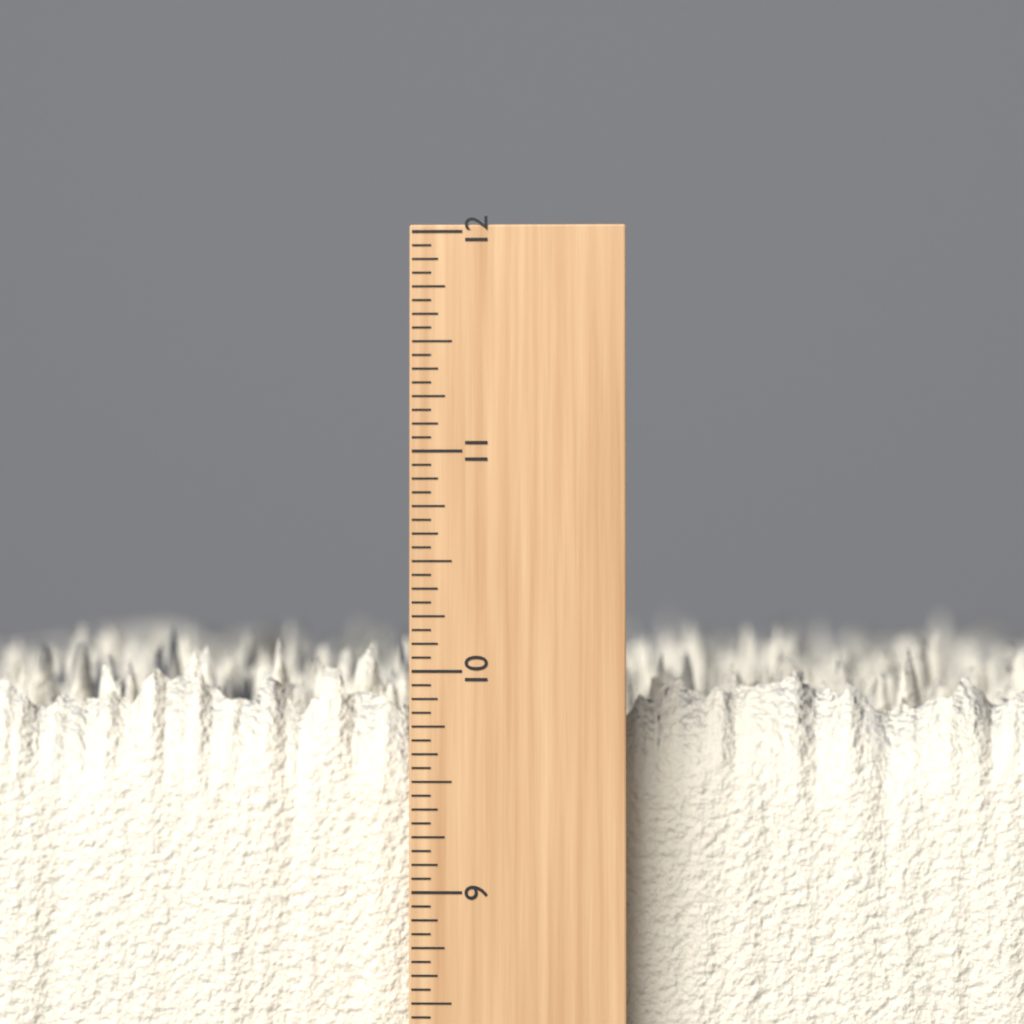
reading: 10.1875 inch
